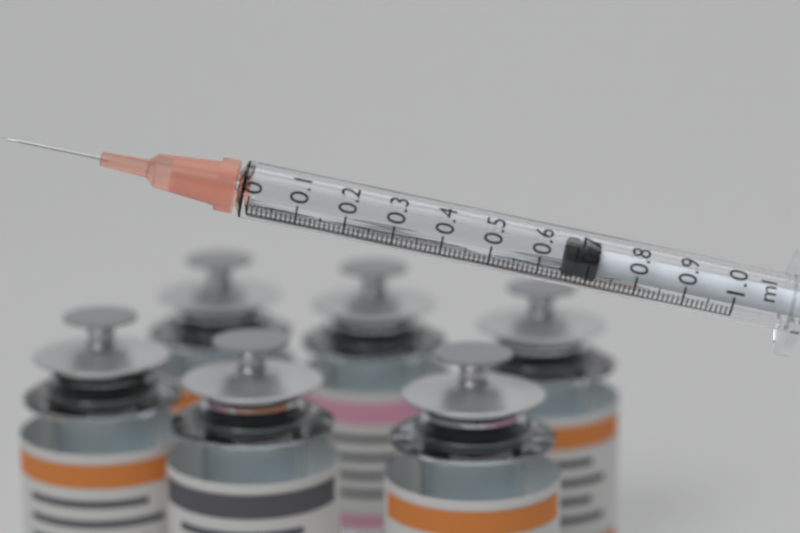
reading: 0.65 ml
